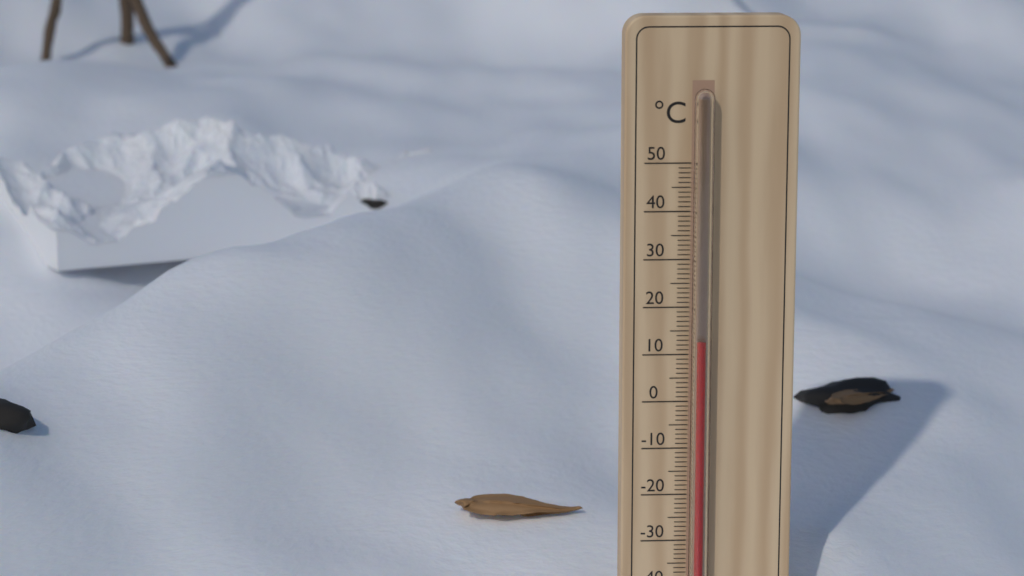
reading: 13 °C
